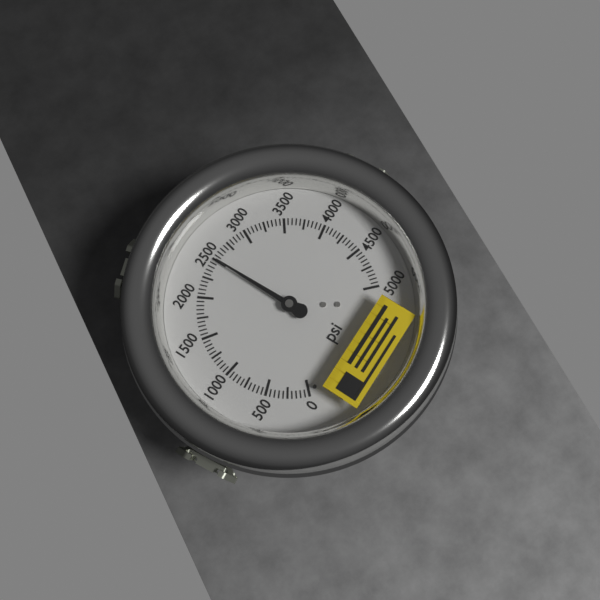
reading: 2500 psi
